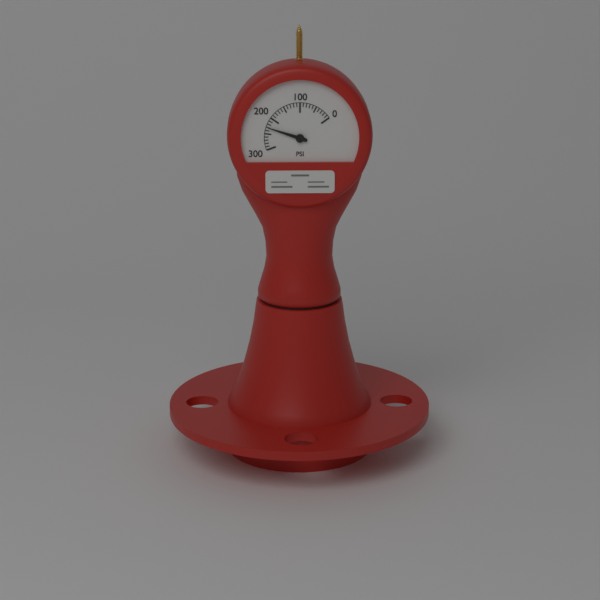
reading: 230 psi
